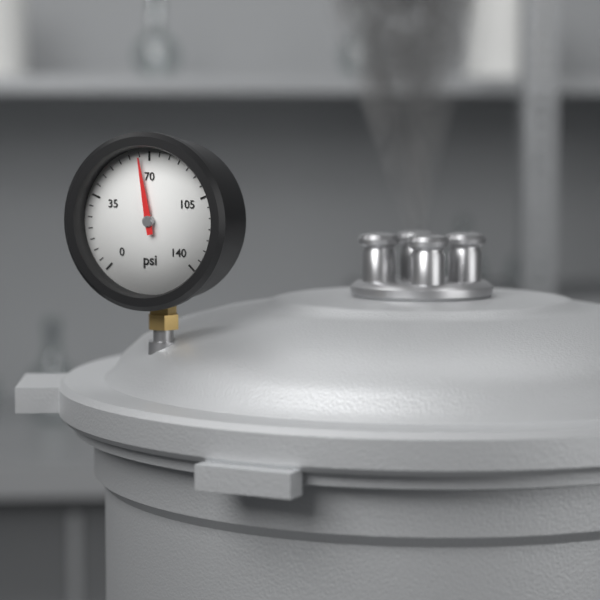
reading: 65 psi
